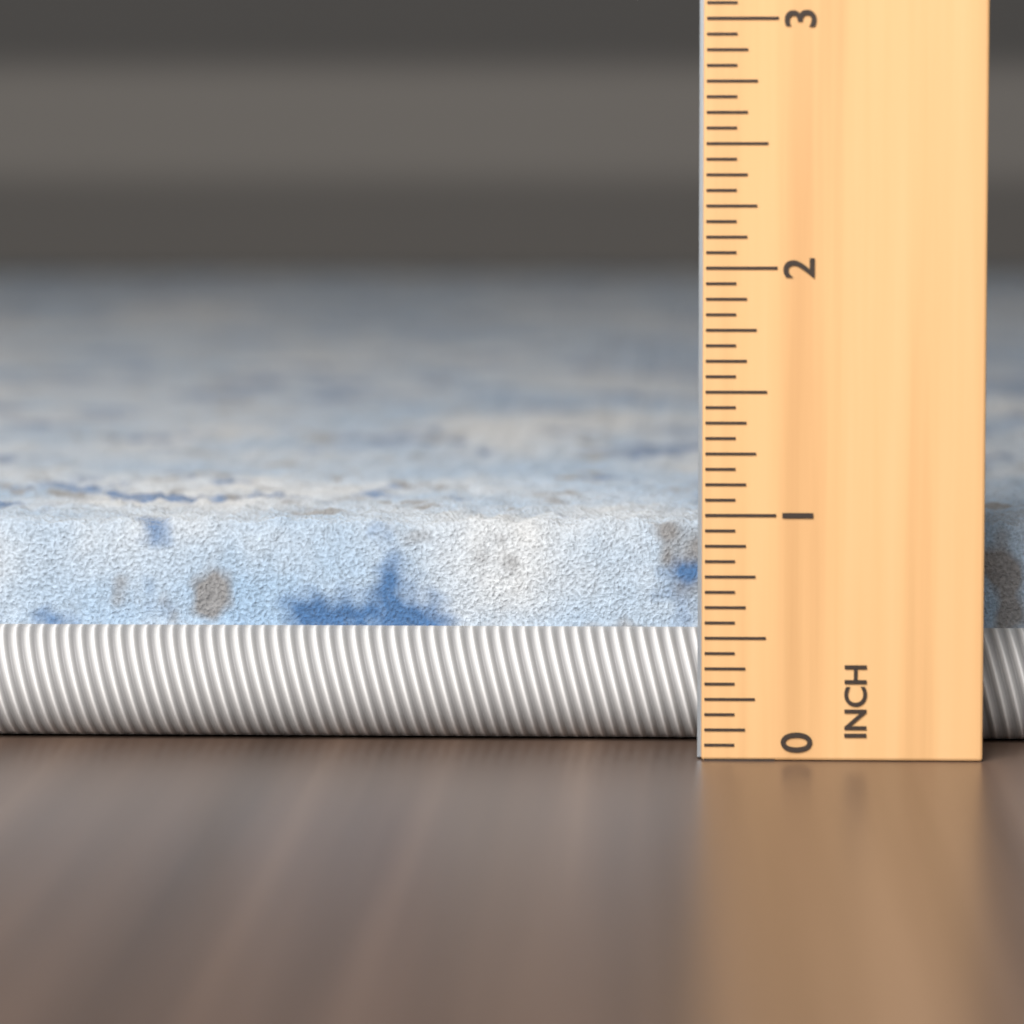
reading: 0.9375 in
